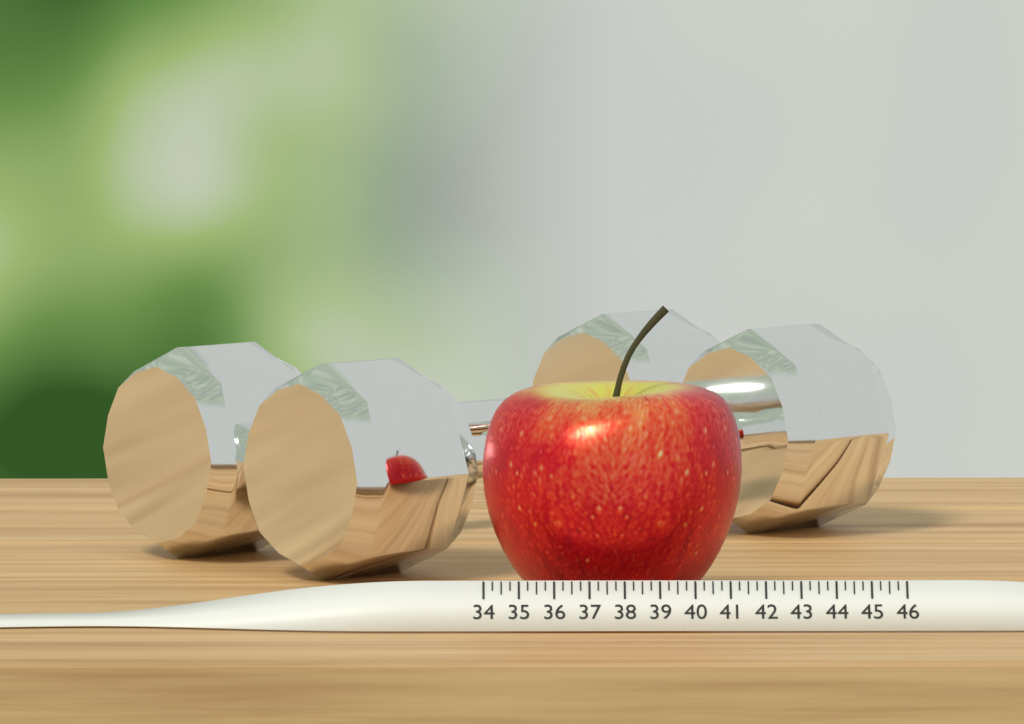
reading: 41.50 (no unit)
